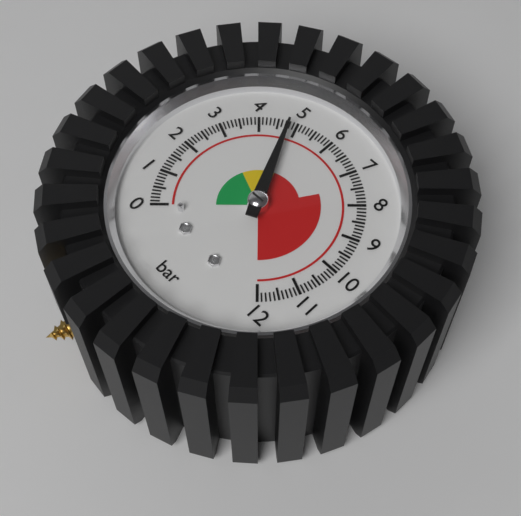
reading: 4.8 bar
